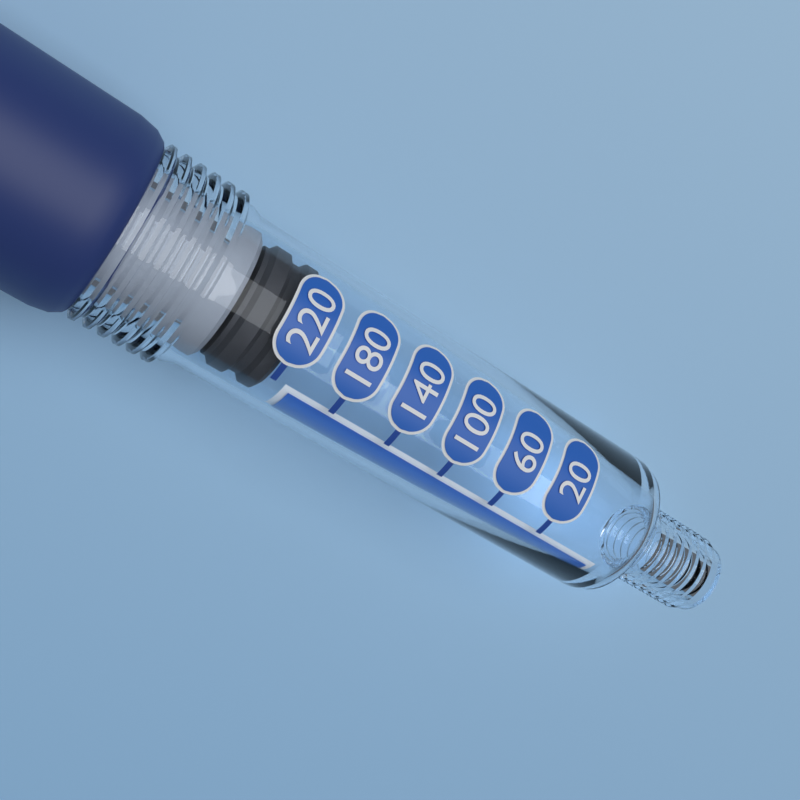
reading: 220 (no unit)
